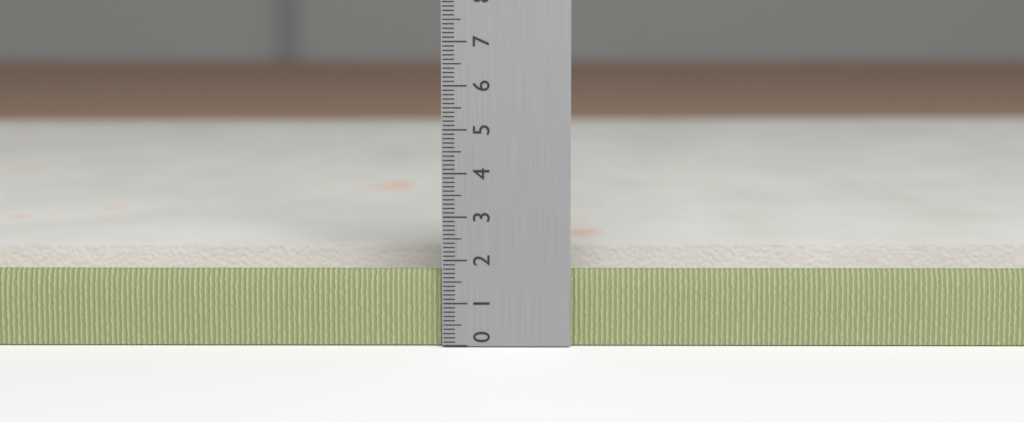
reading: 1.9 (no unit)
